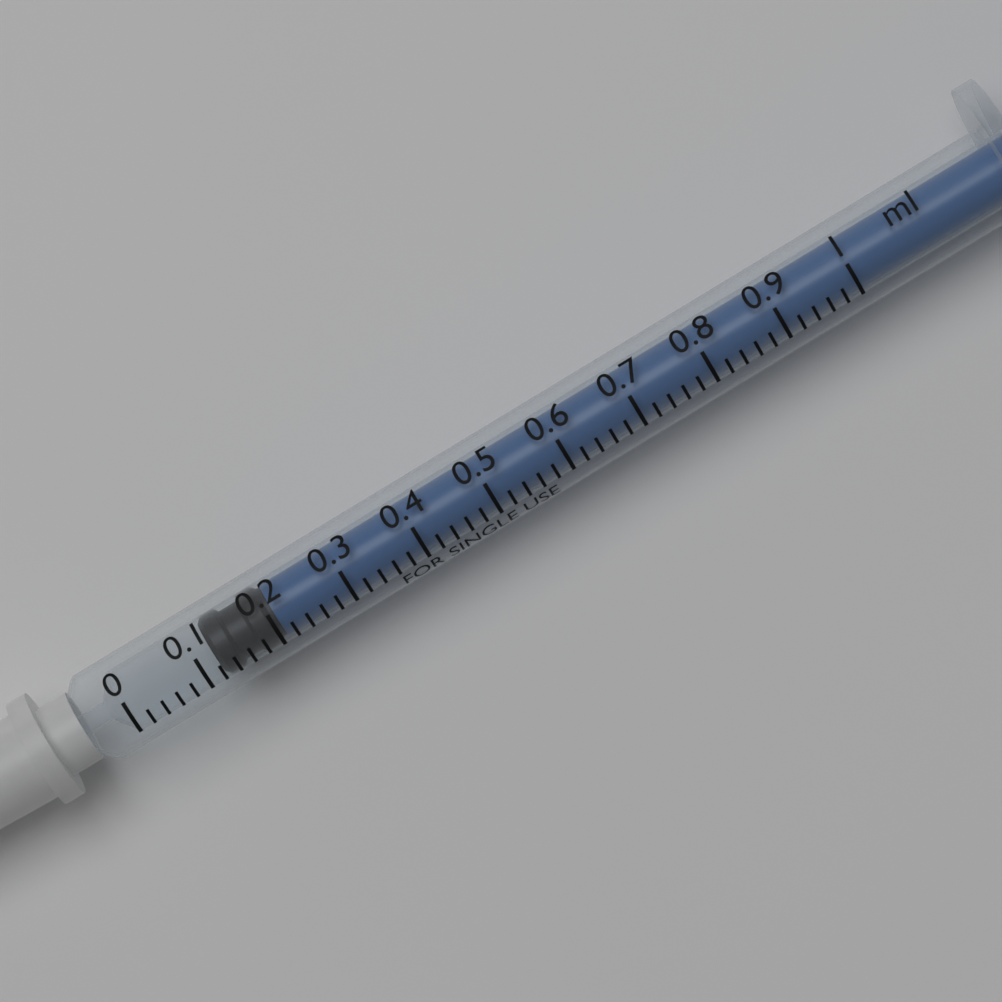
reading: 0.12 ml
